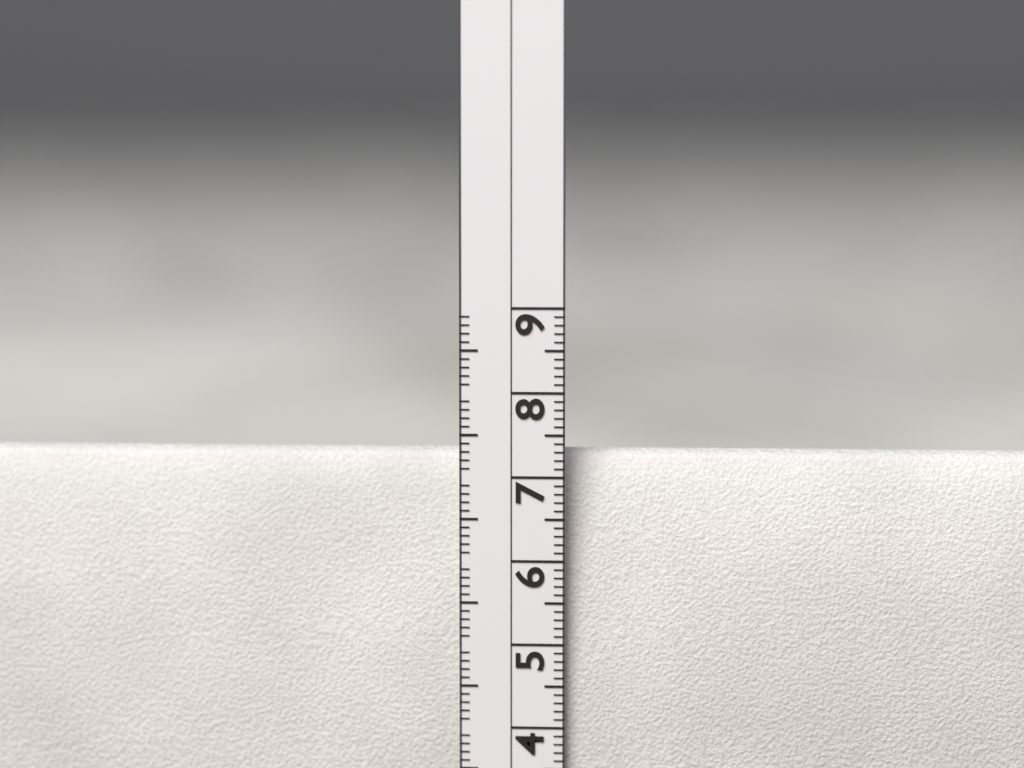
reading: 7.3 cm
